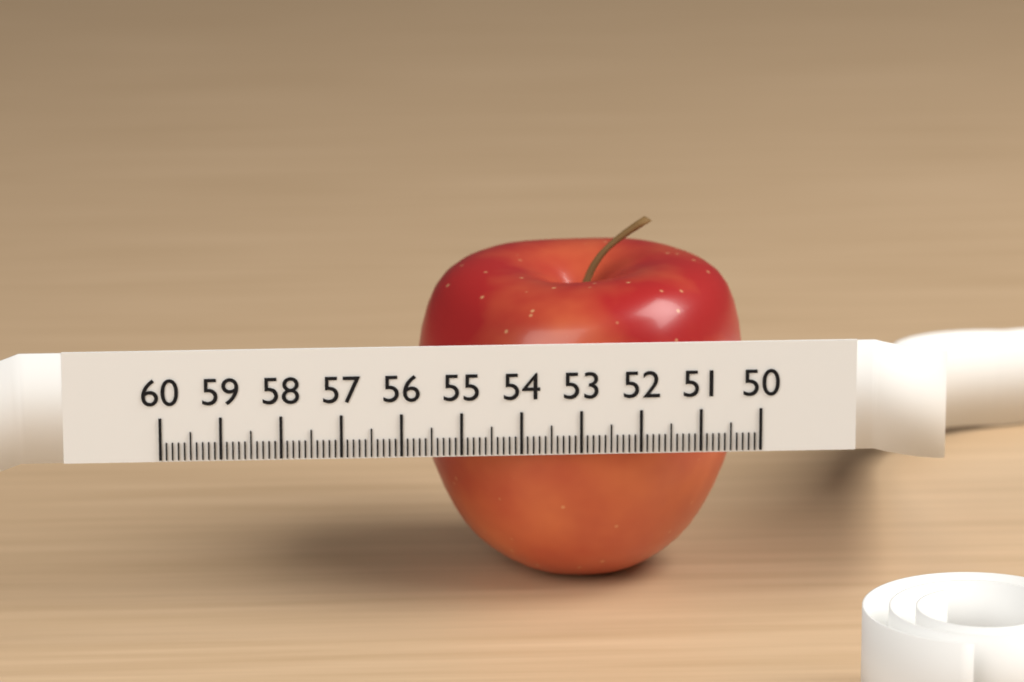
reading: 55.6 (no unit)
